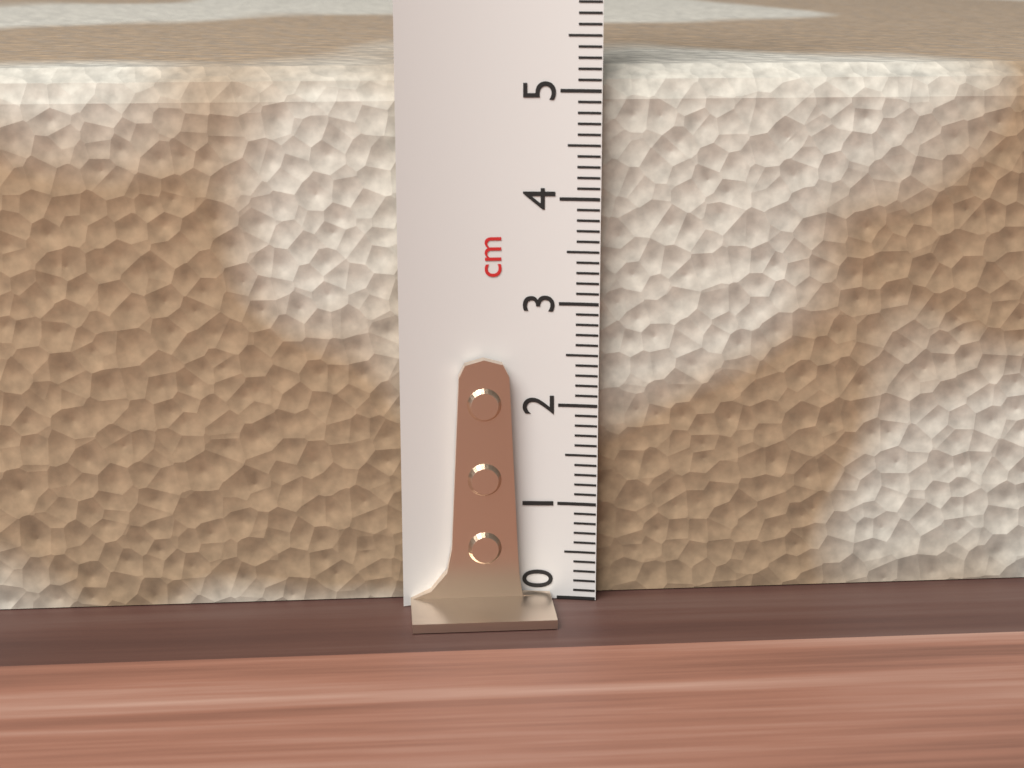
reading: 5.2 cm
